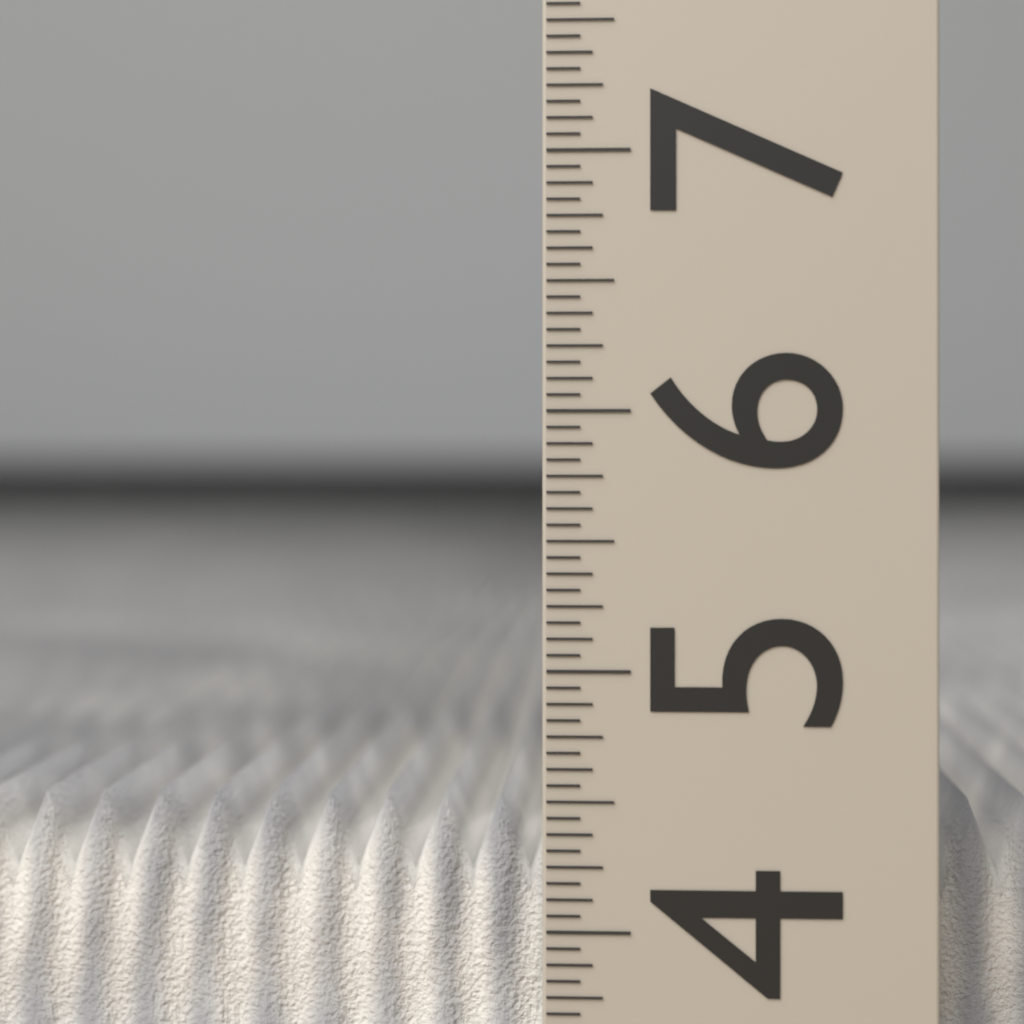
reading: 4.4375 (no unit)
